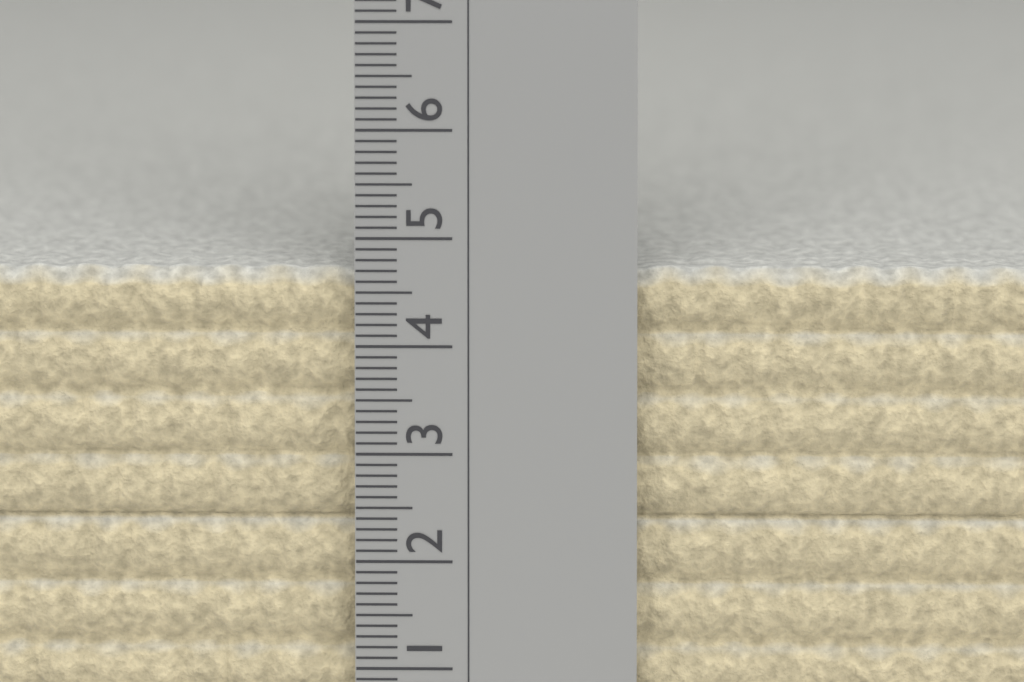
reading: 4.7 cm
